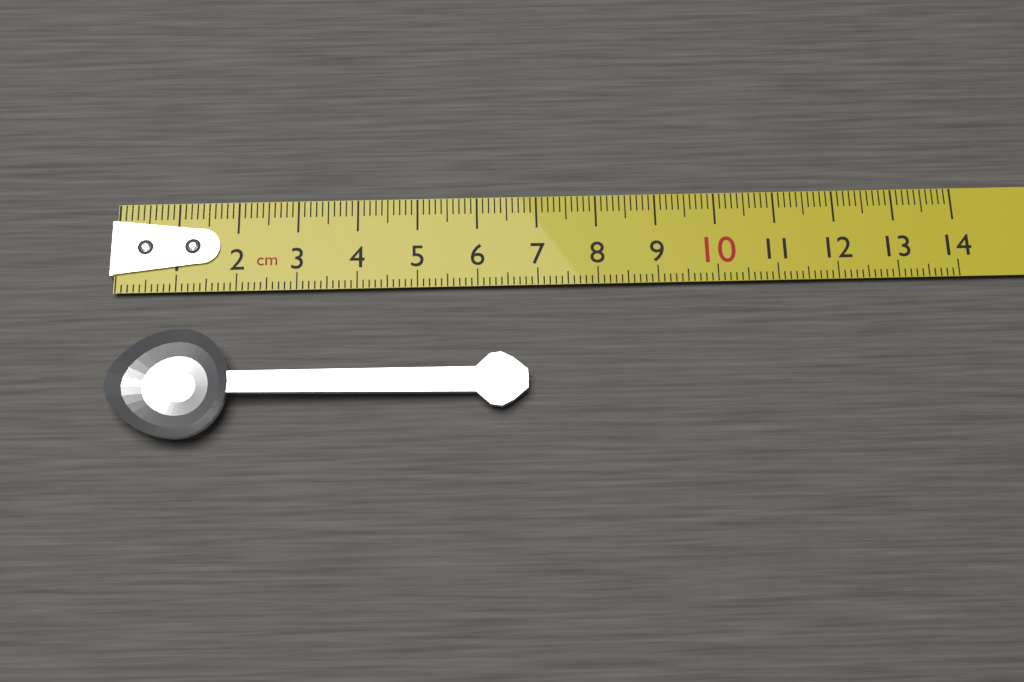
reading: 6.8 cm
